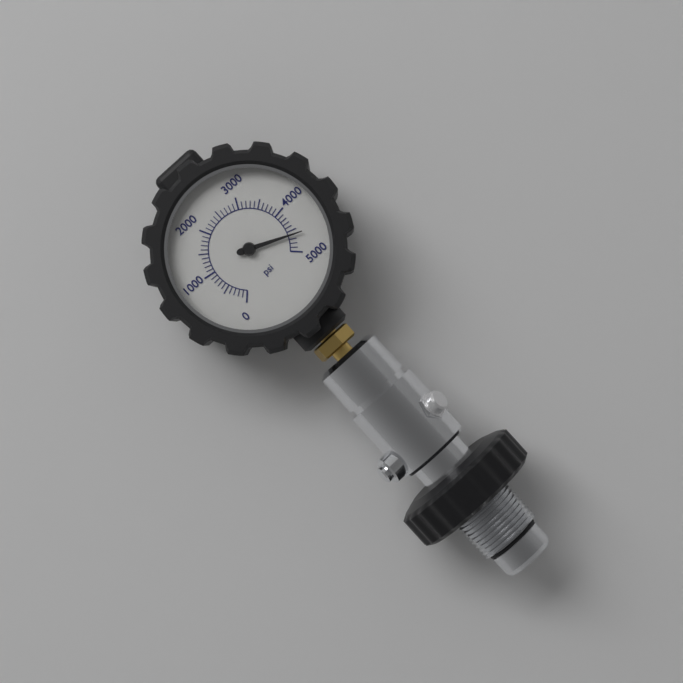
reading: 4600 psi
